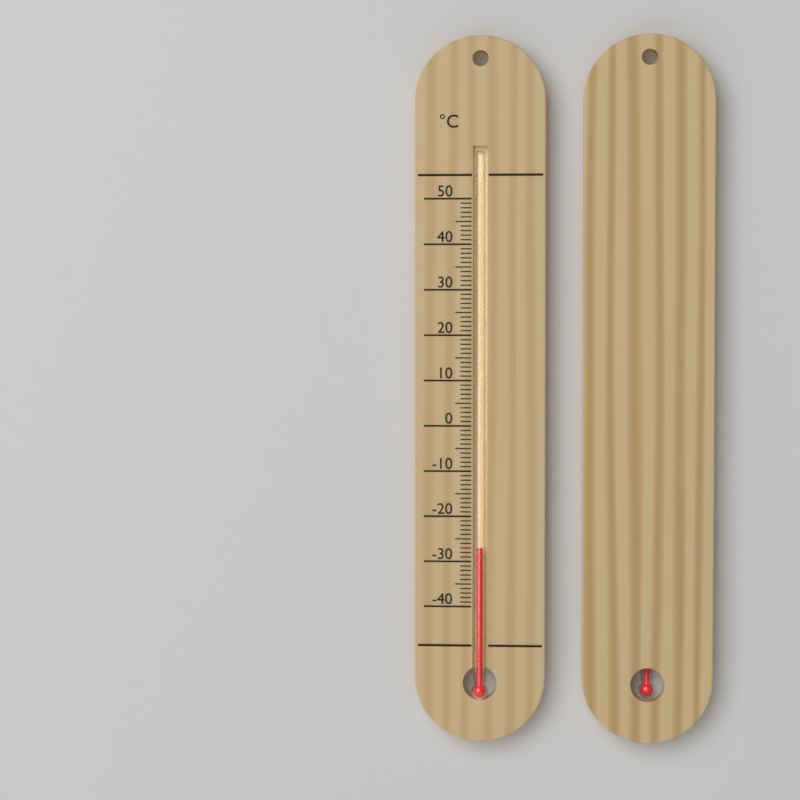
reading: -27 °C
